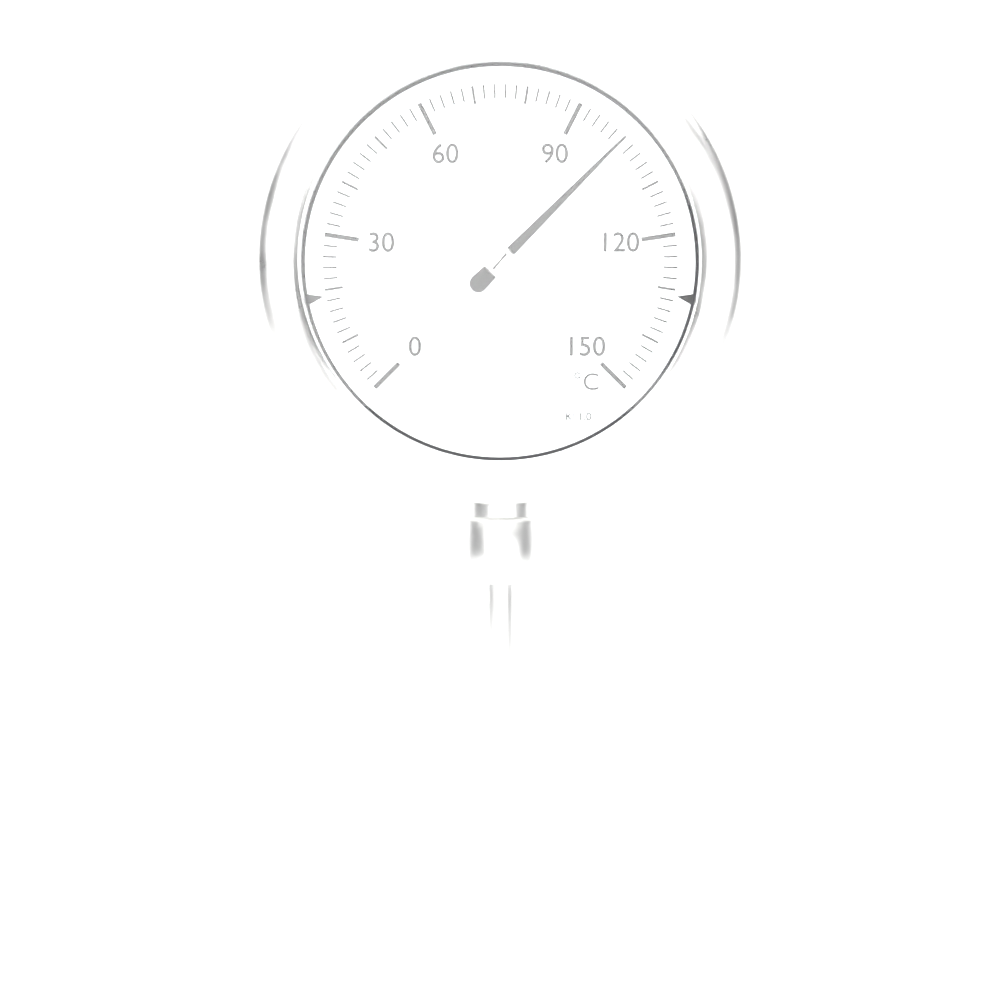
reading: 100 °C
